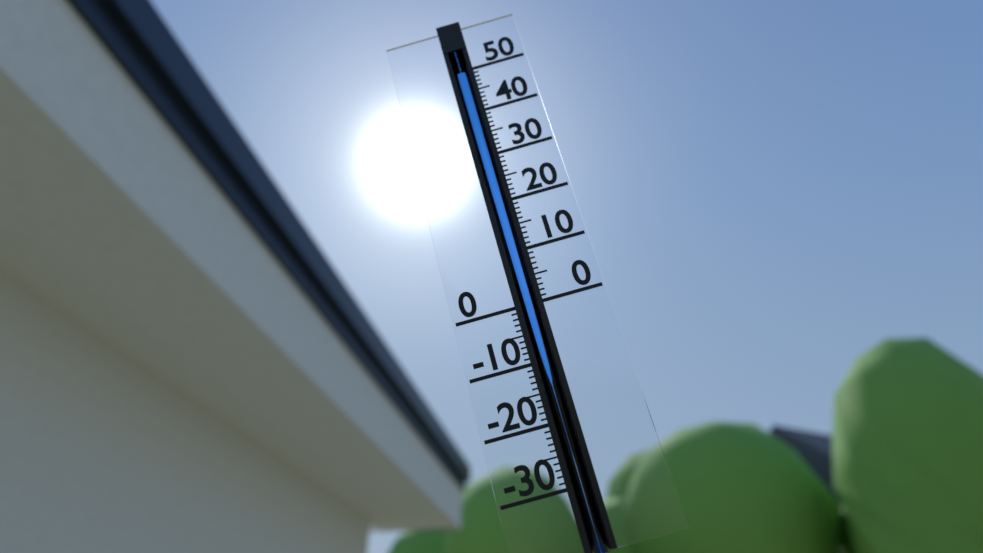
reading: 49 (no unit)
